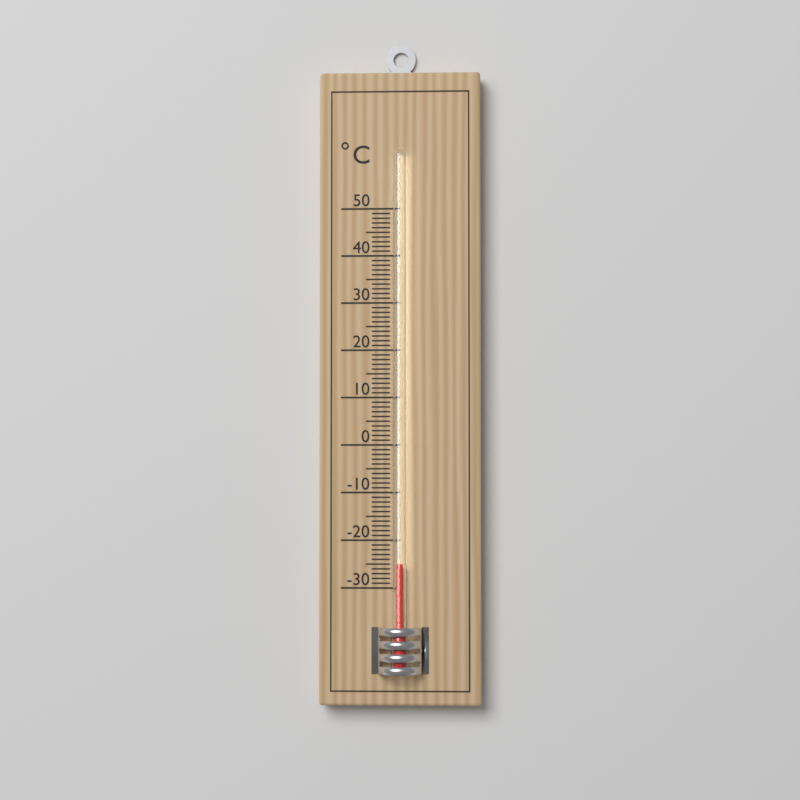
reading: -25 °C
